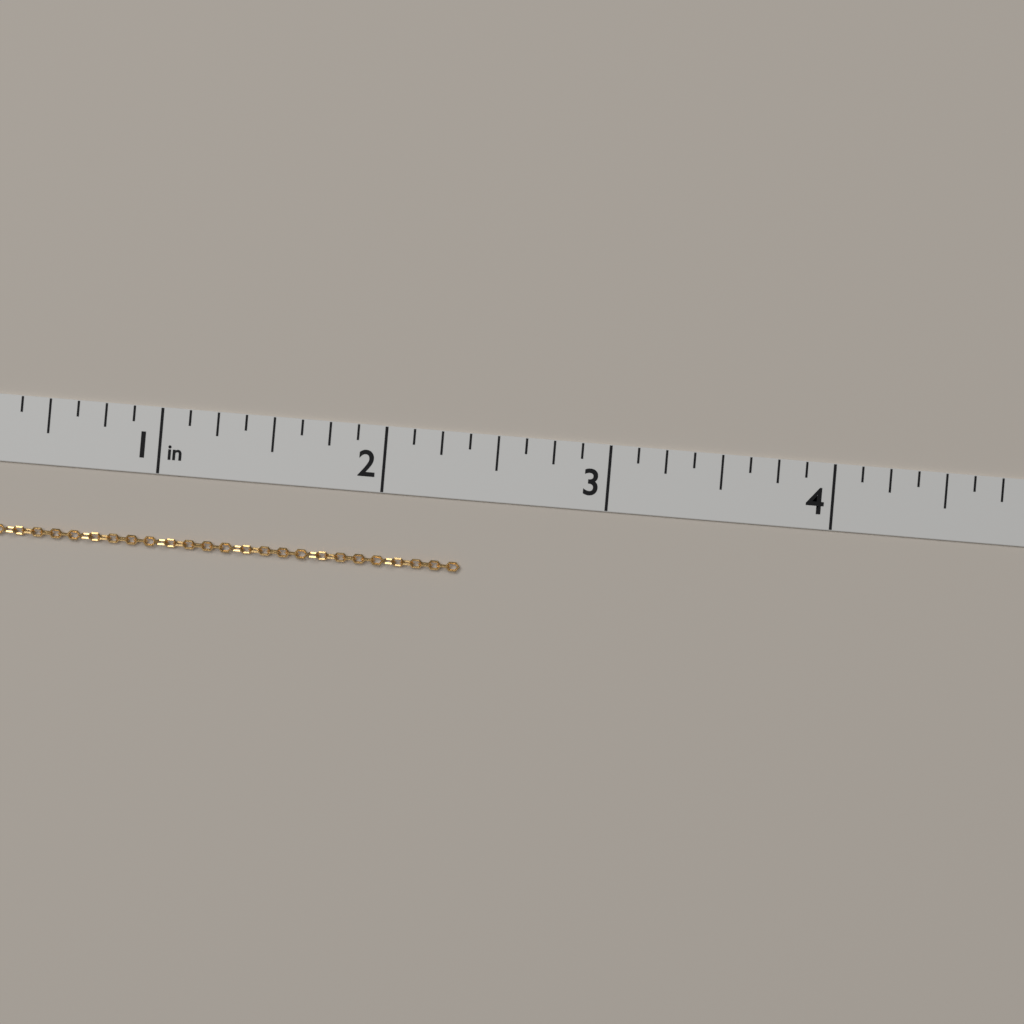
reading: 2.375 in
